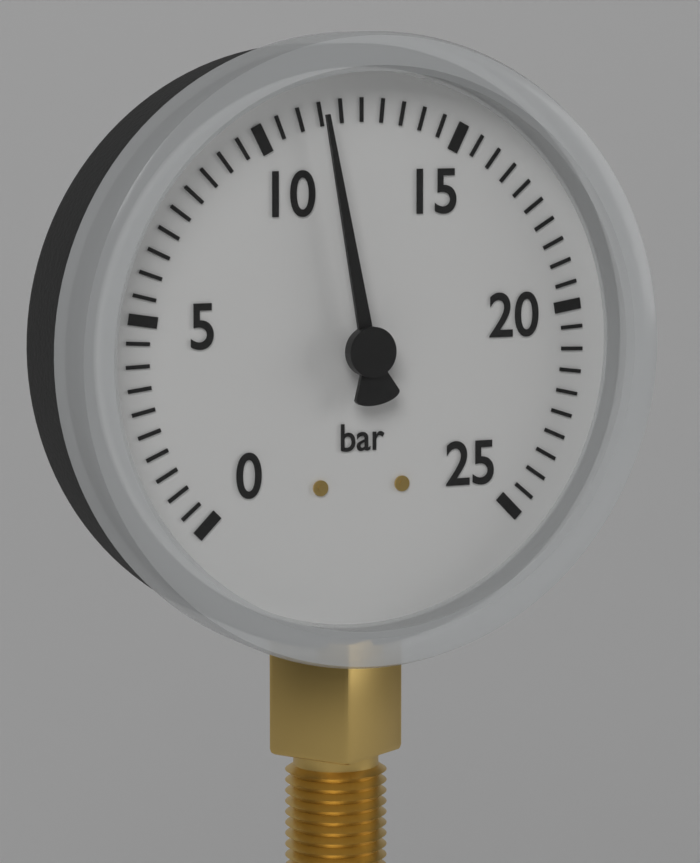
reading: 11.5 bar
